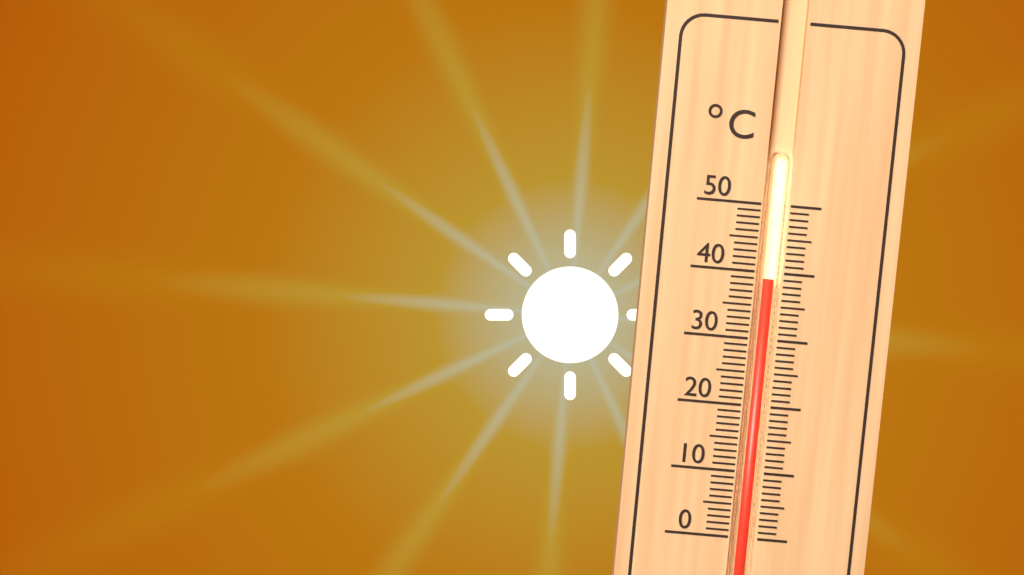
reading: 39 °C
